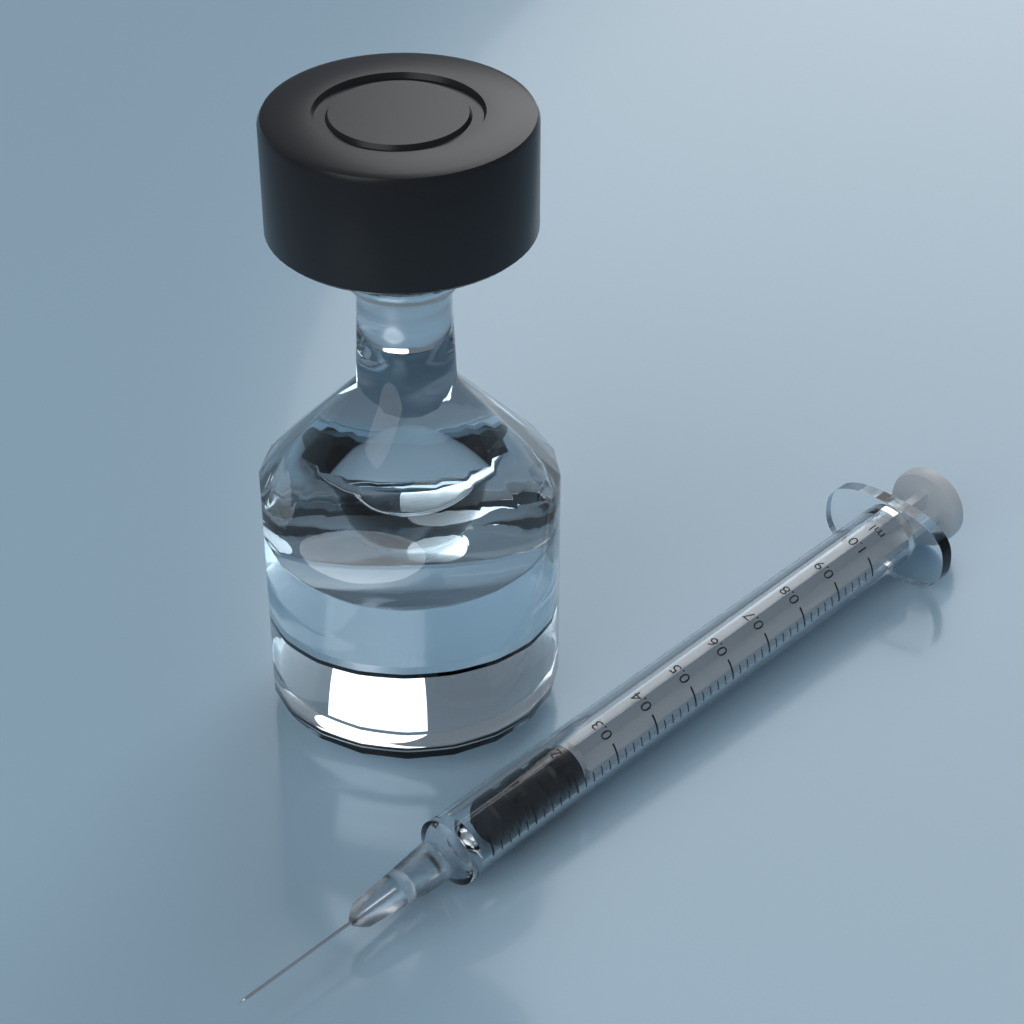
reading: 0.04 ml
